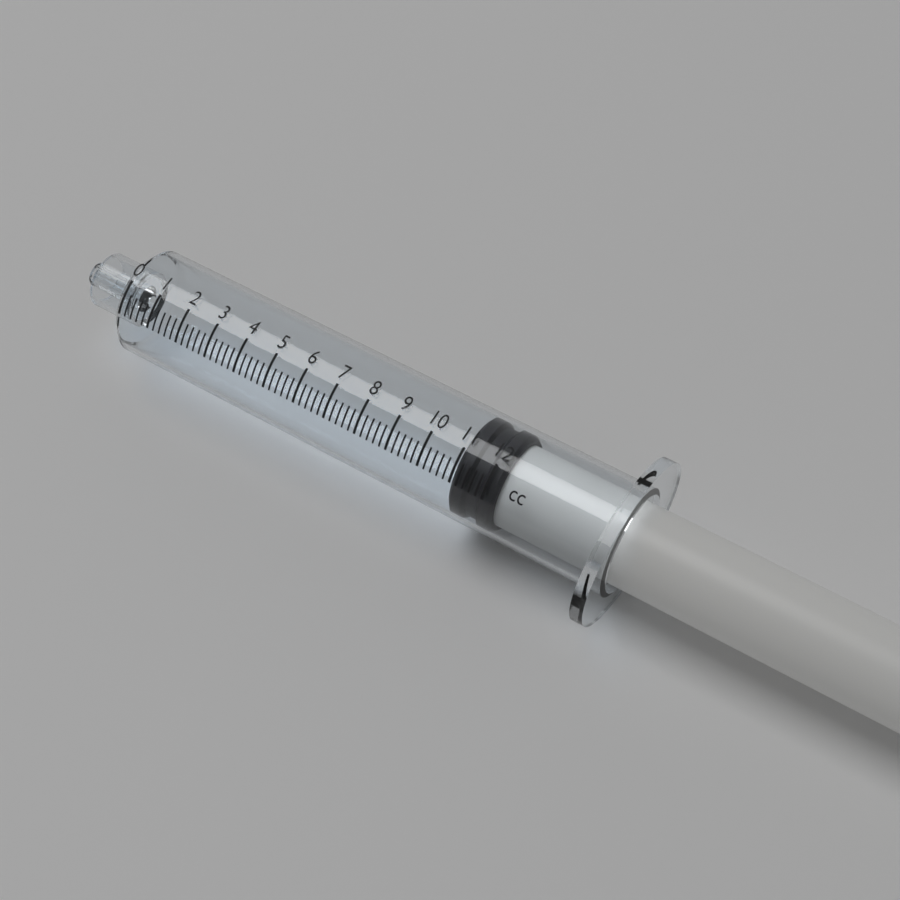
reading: 11.0 cc
